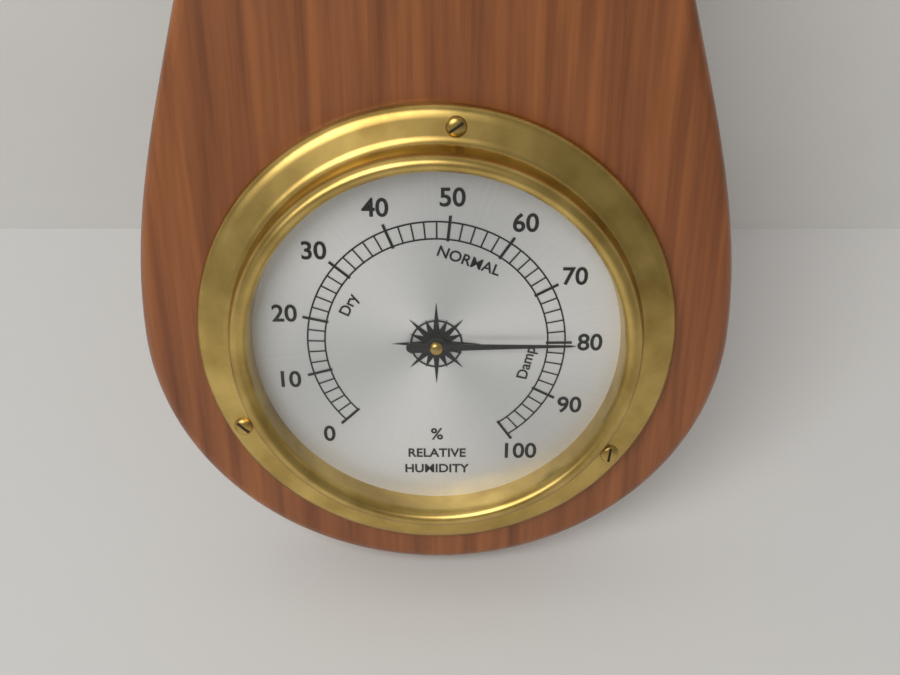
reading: 80 %
